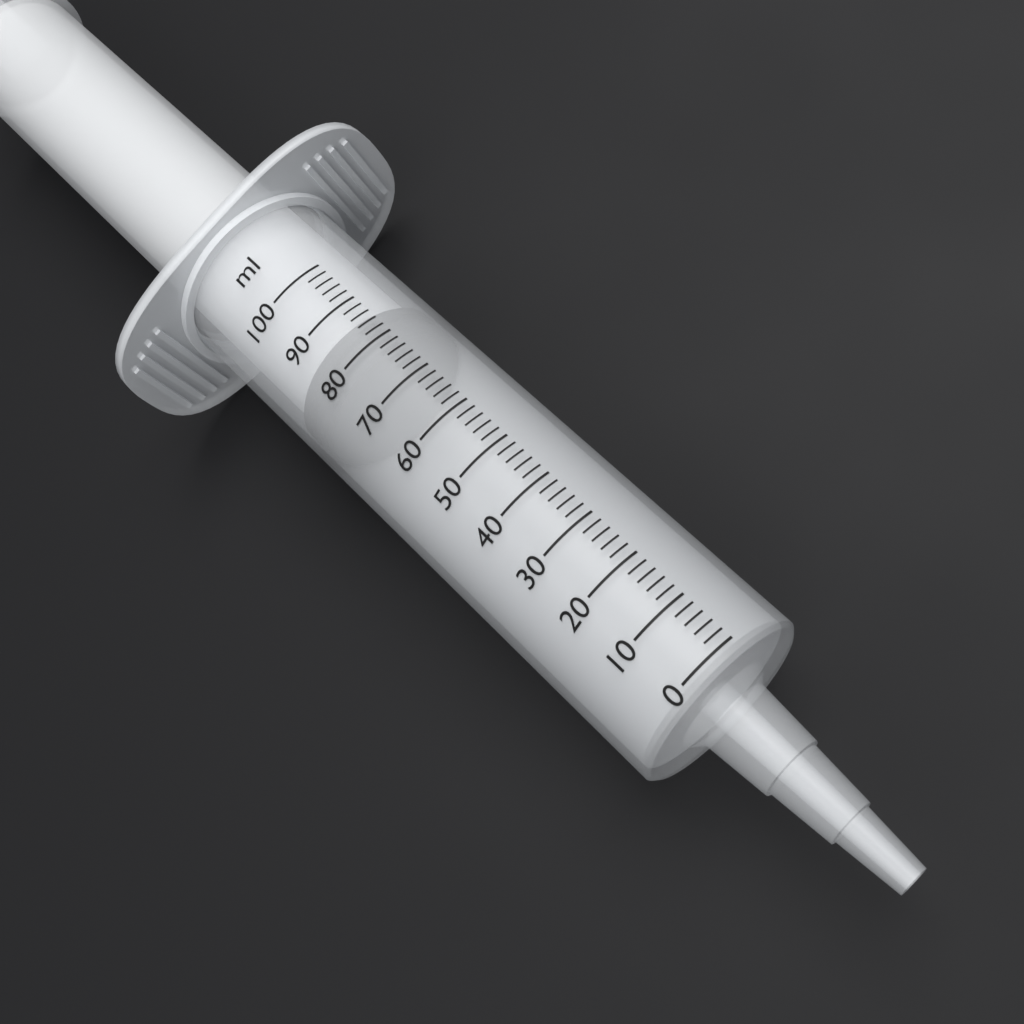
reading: 78 ml
